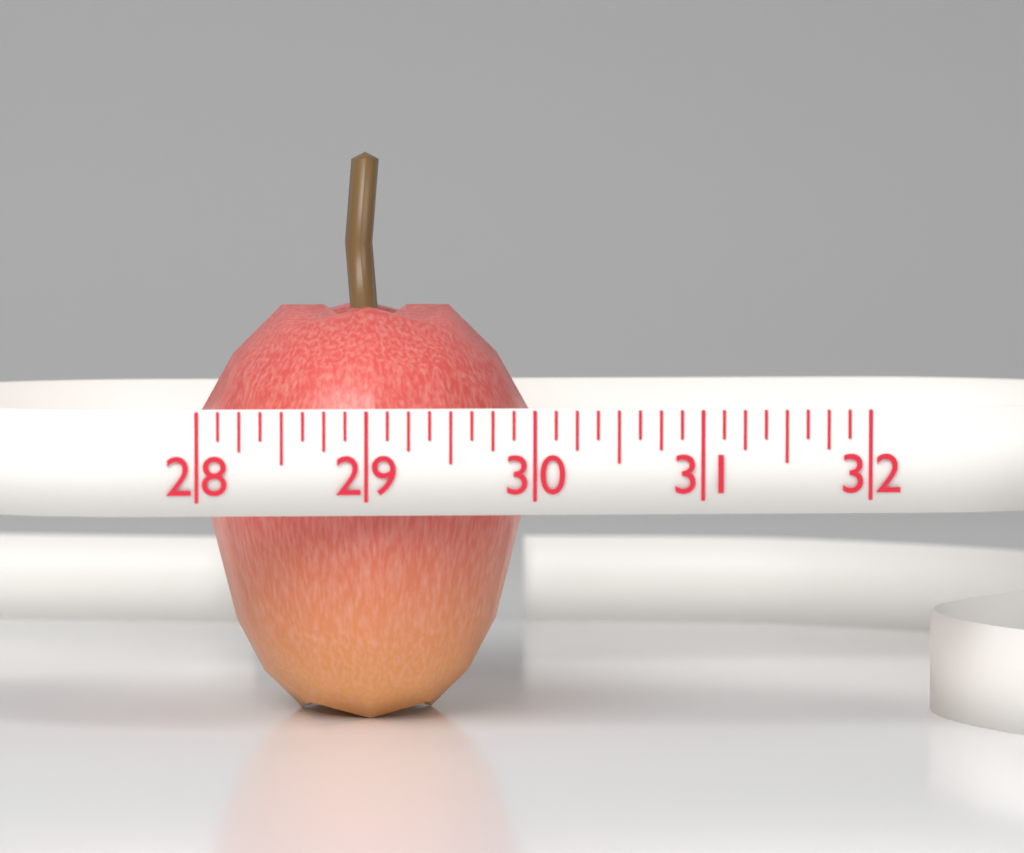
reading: 30.125 (no unit)
